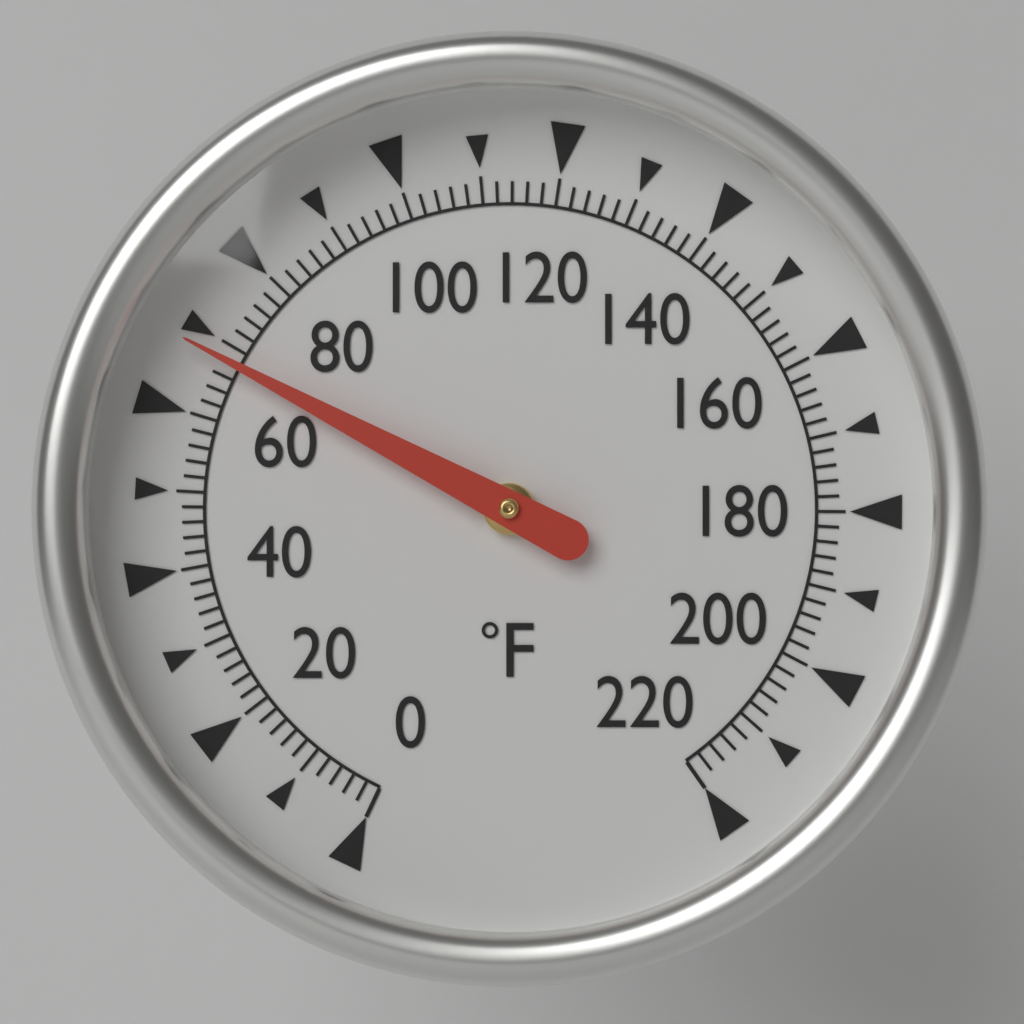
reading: 68 °F
